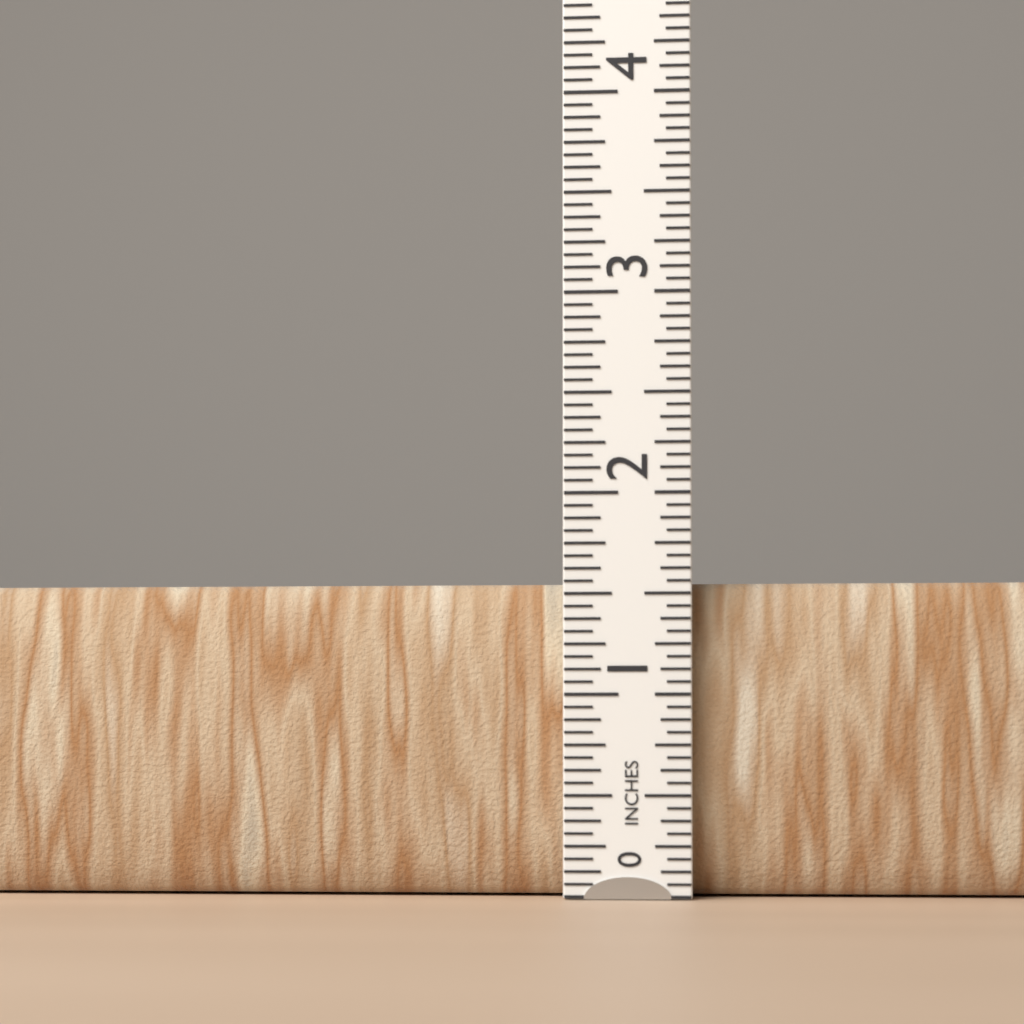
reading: 1.5625 in
